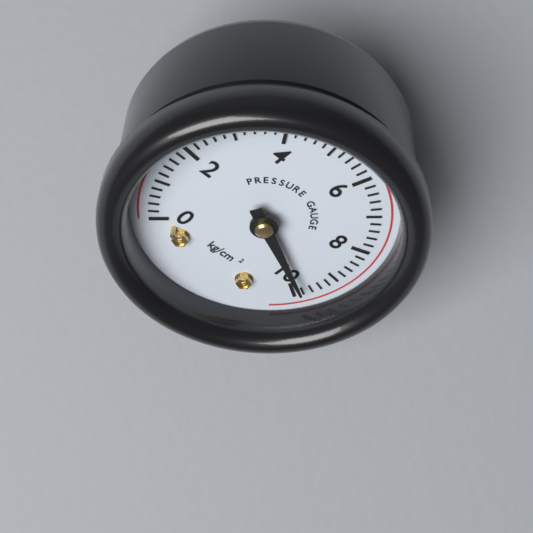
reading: 9.8 kg/cm²
